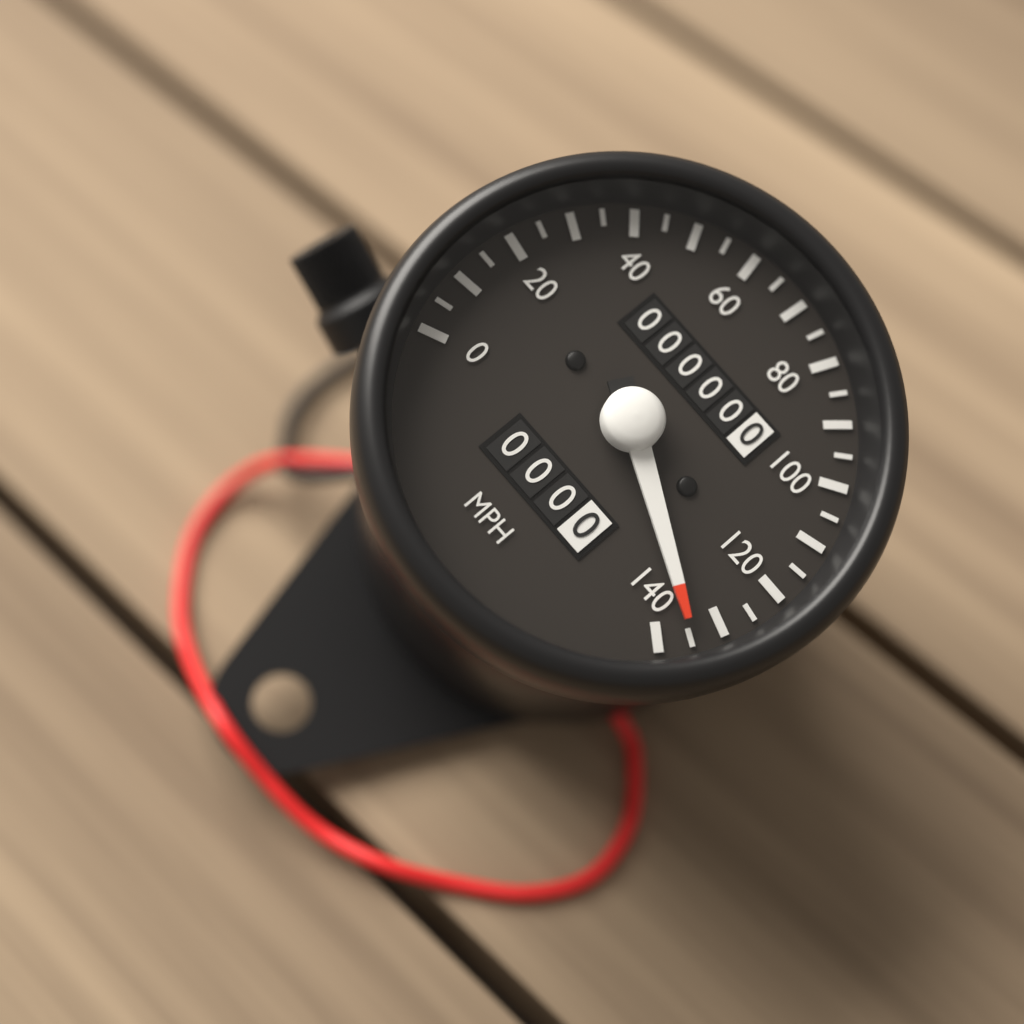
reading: 135 mph
